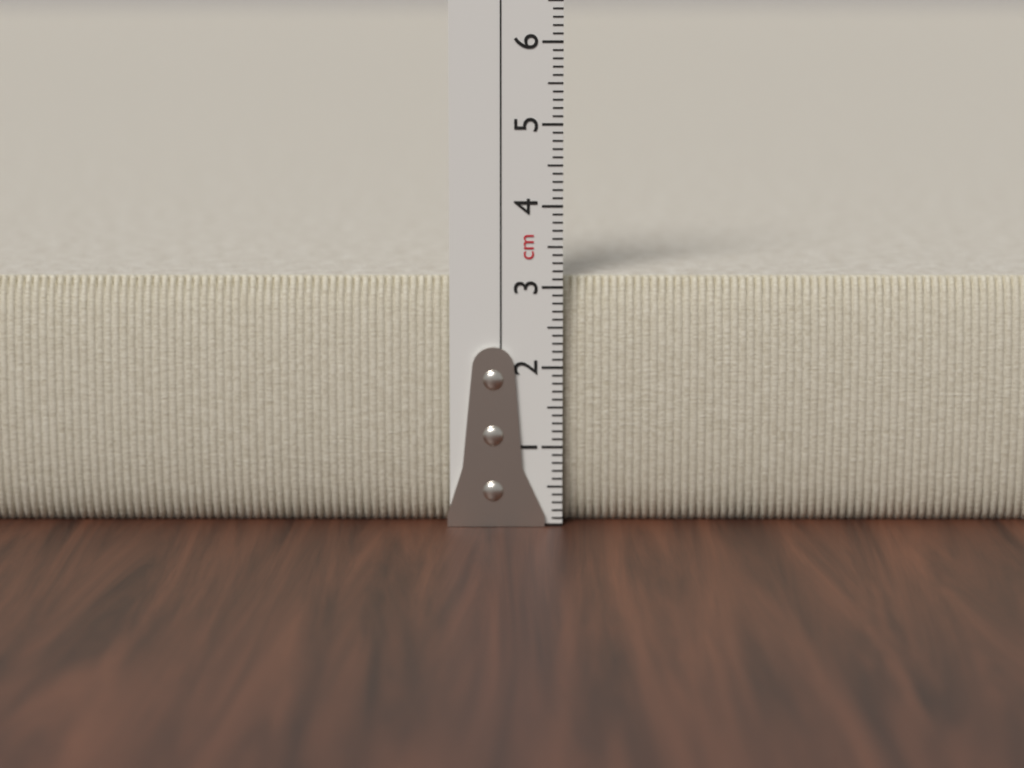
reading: 3.1 cm
